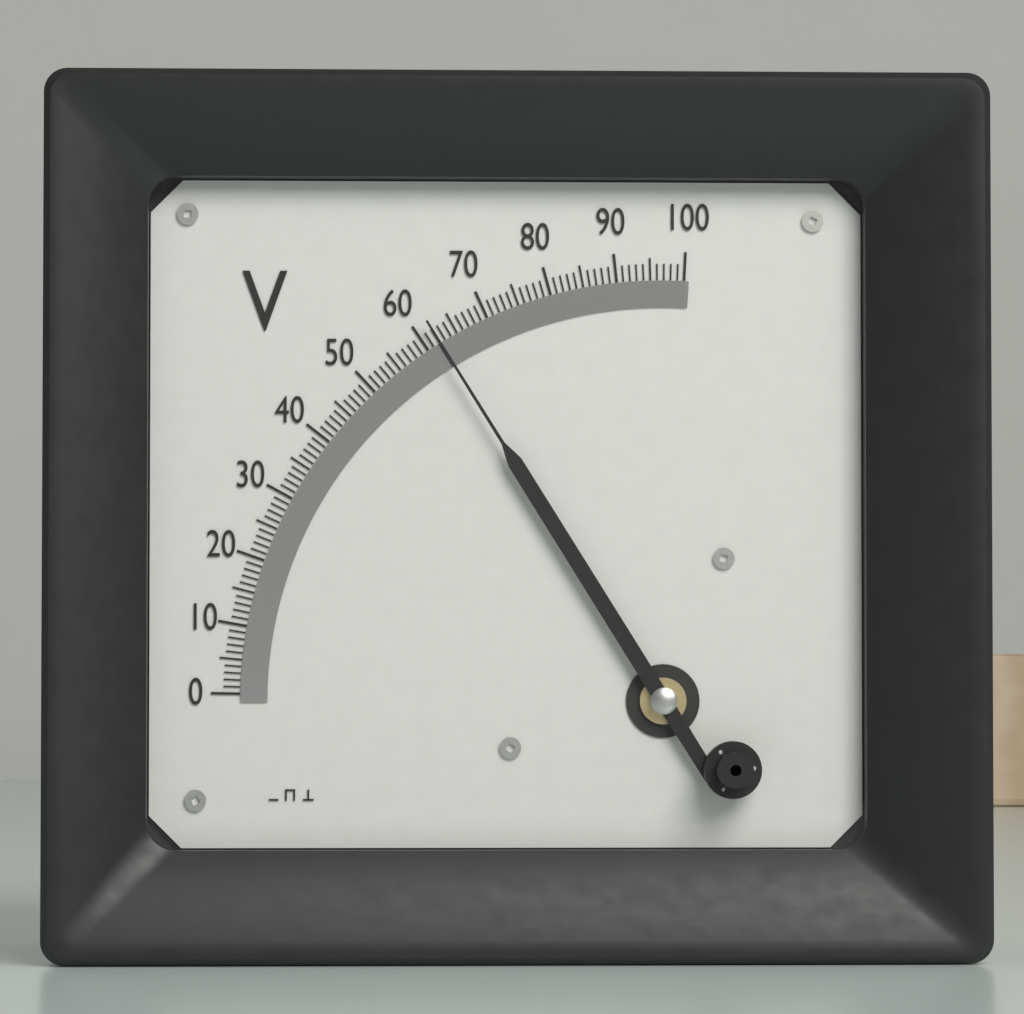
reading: 62 V
